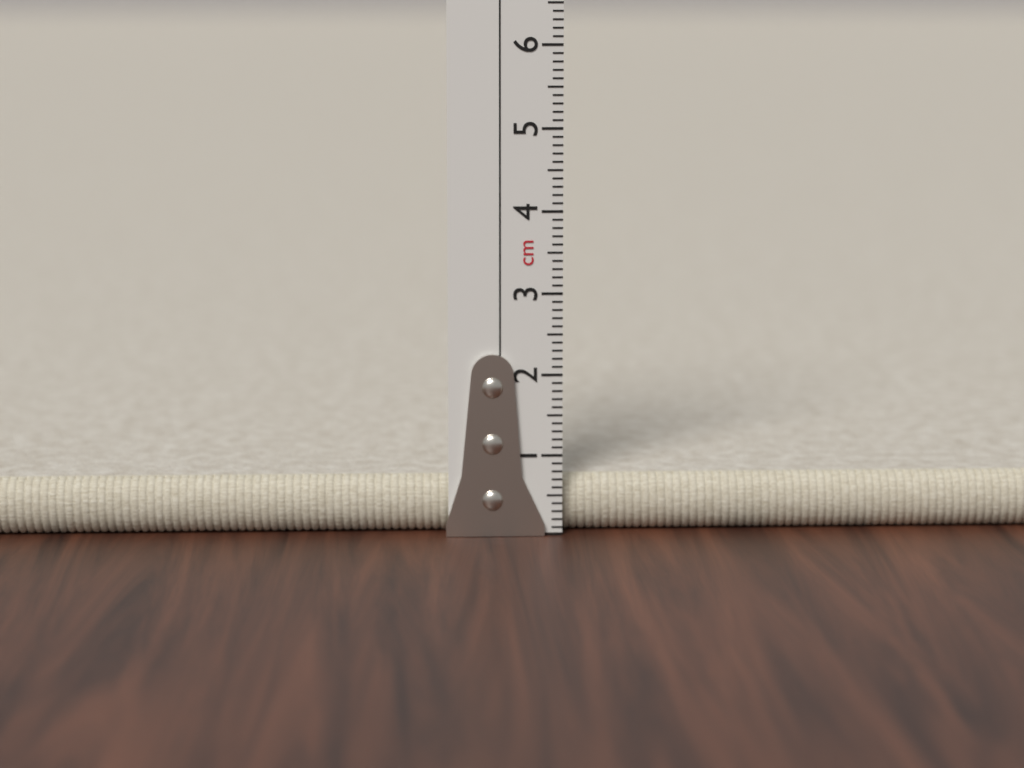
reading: 0.7 cm
